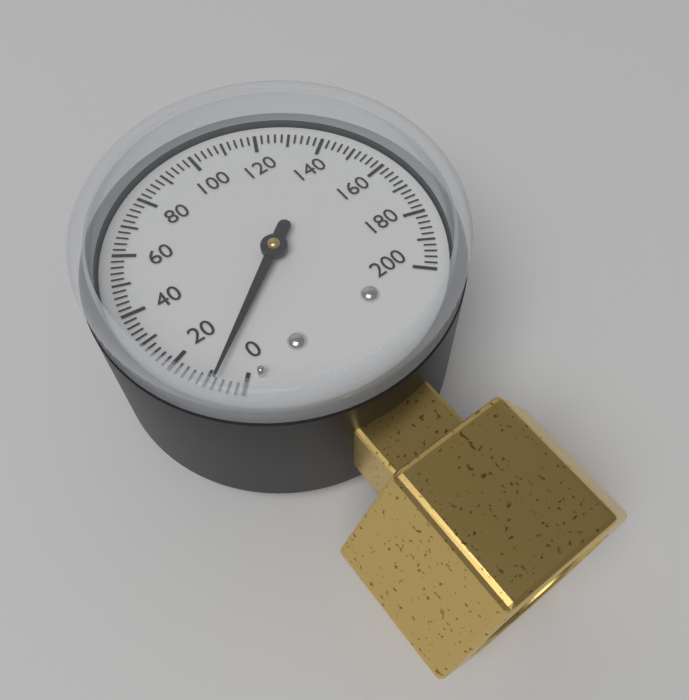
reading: 8 (no unit)
